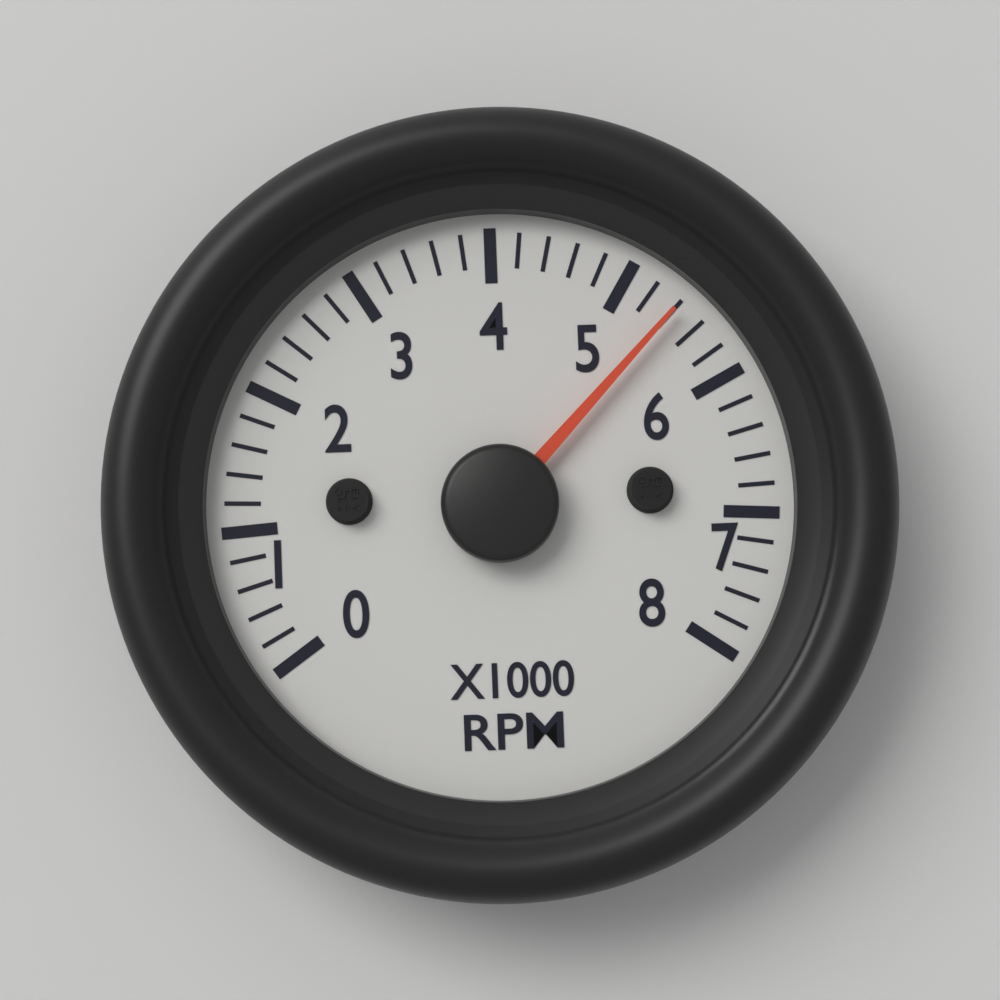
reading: 5400 RPM
